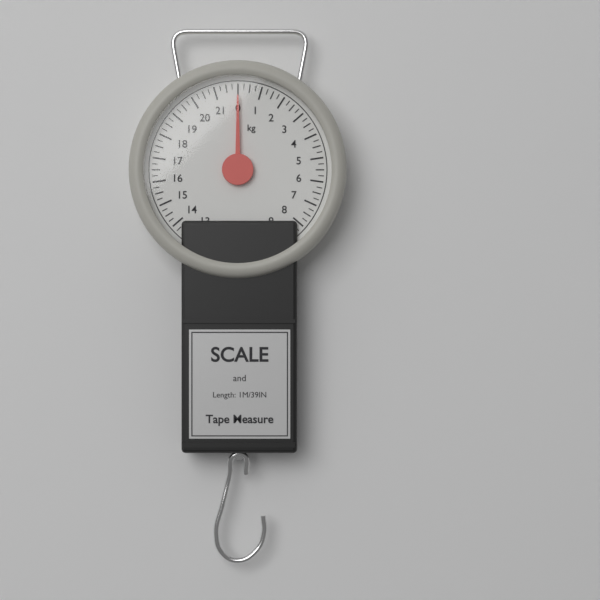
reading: 0.00 kg
